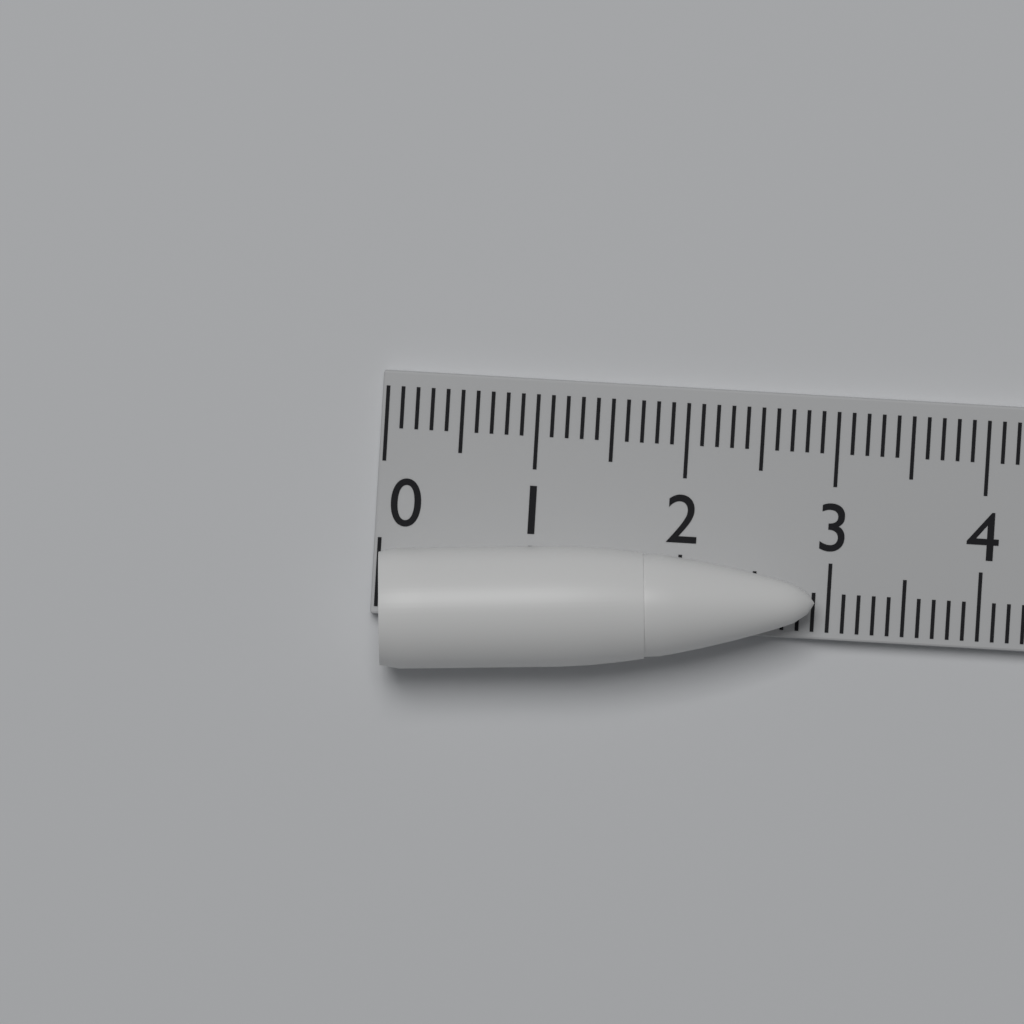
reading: 2.9 (no unit)
